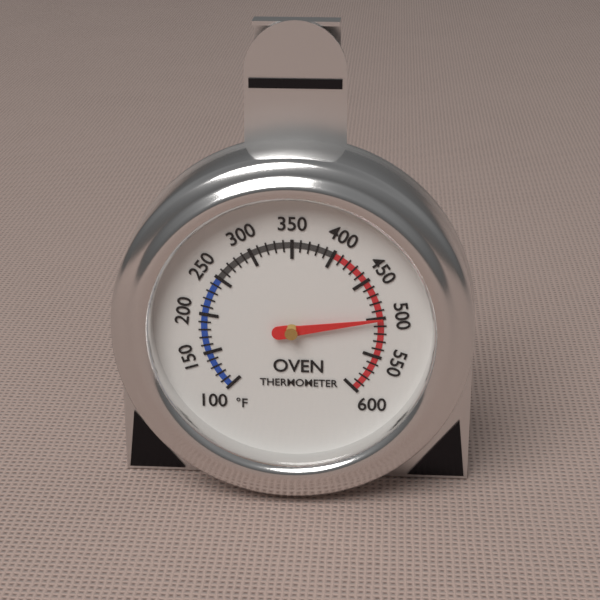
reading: 500 °F
